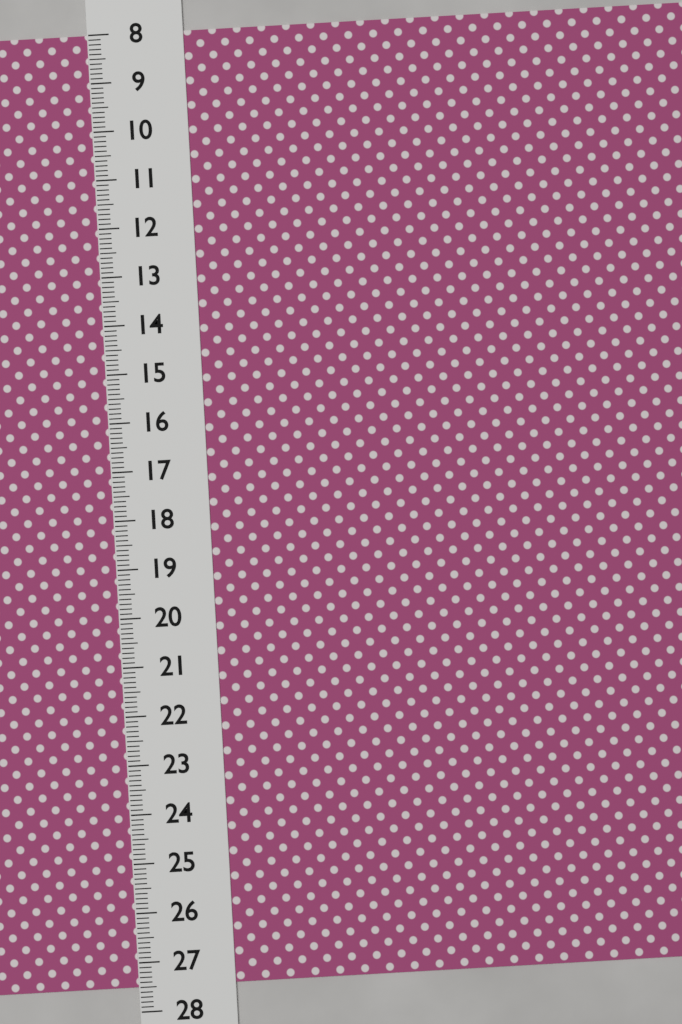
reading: 27.5 (no unit)
